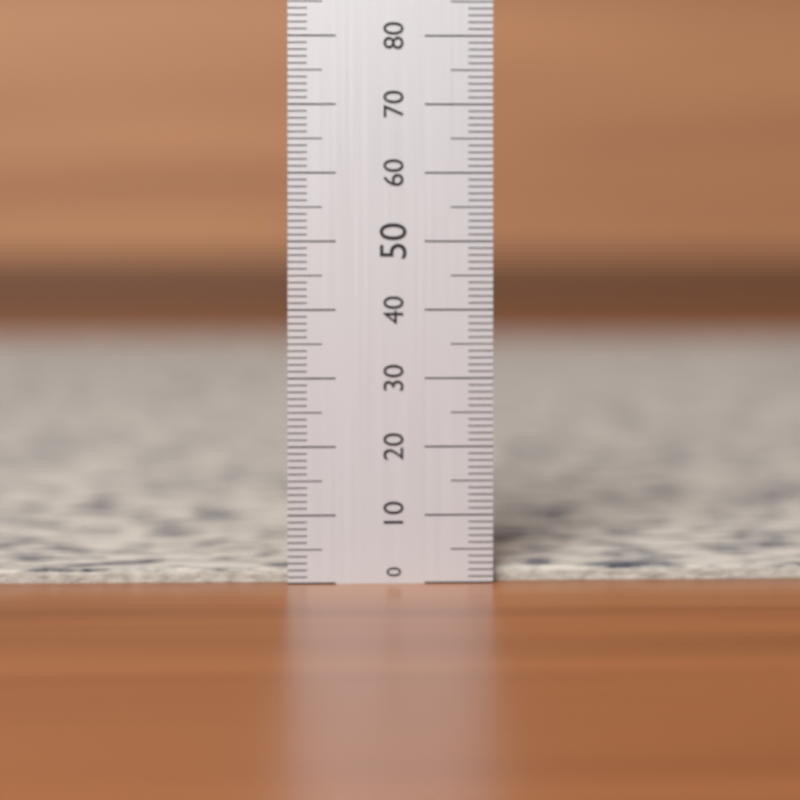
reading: 2 (no unit)
